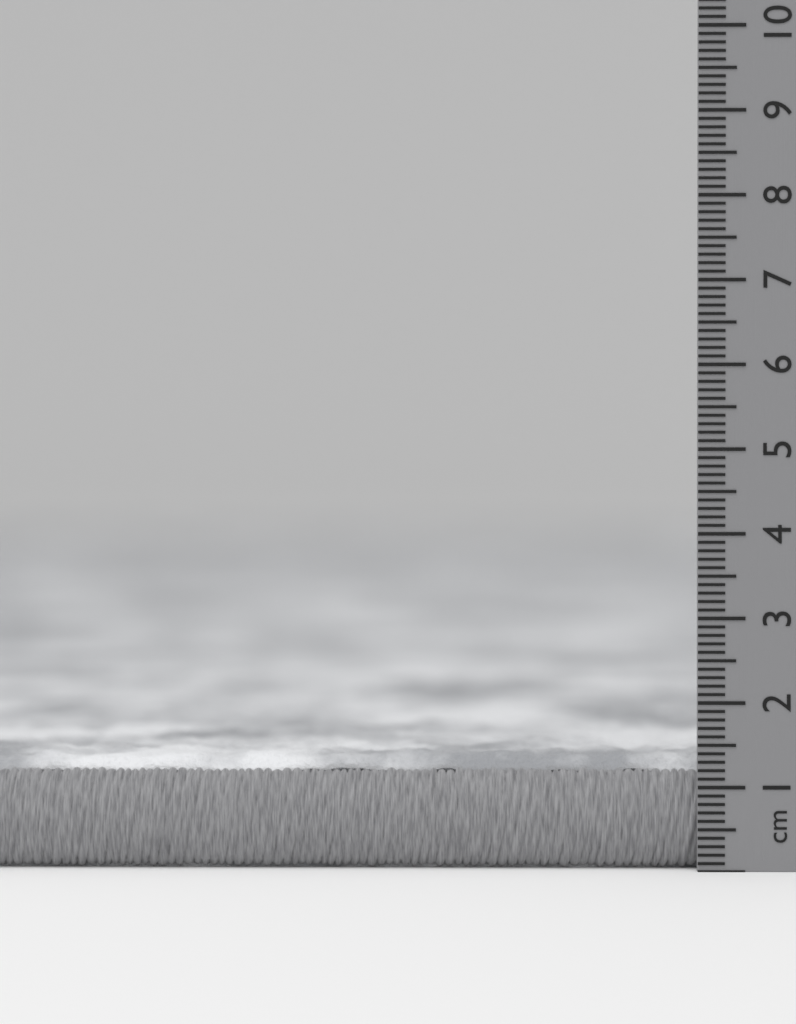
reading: 1.4 cm
